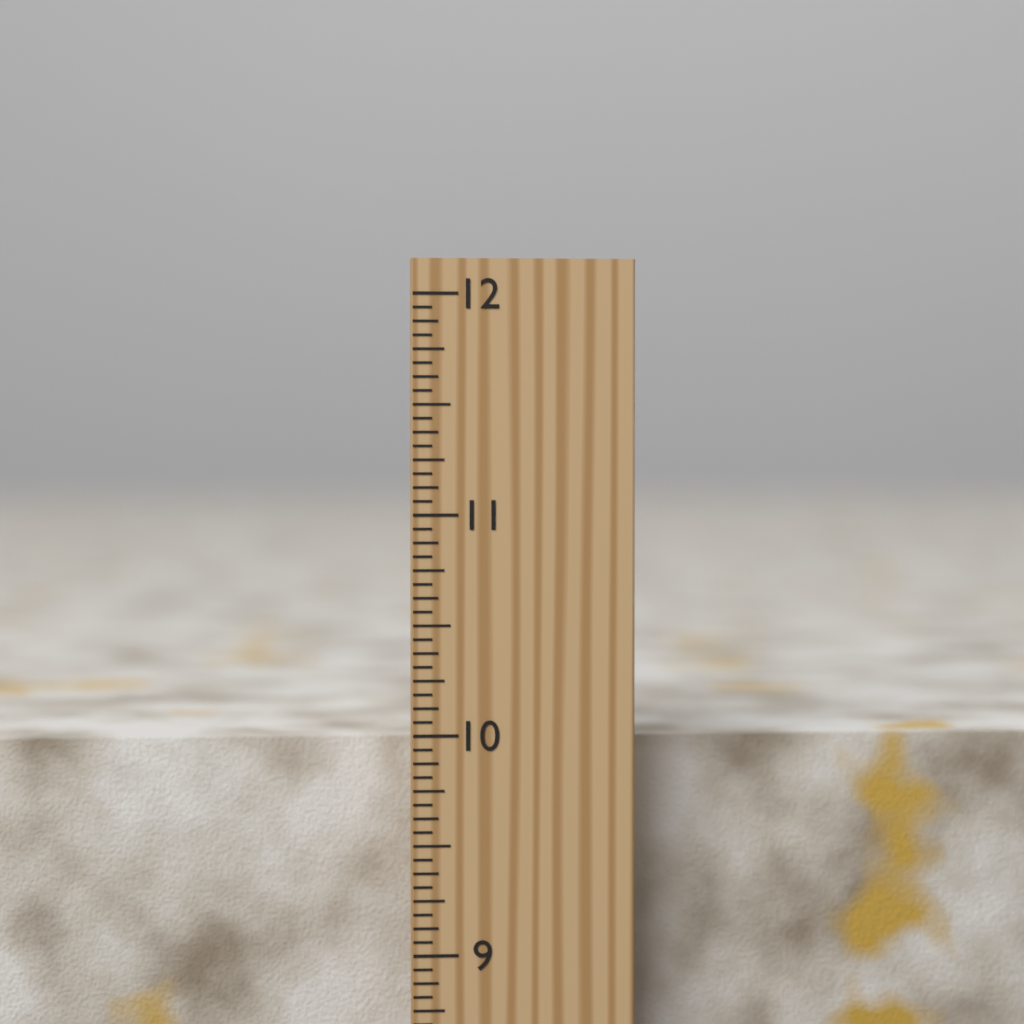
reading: 9.9375 inch
